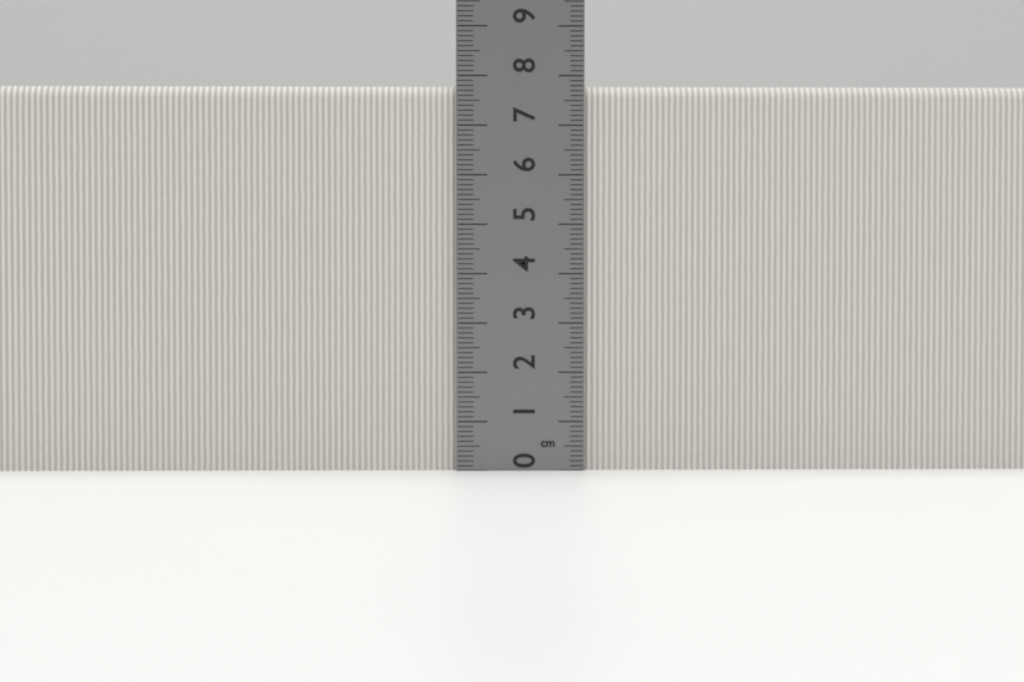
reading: 7.8 cm
